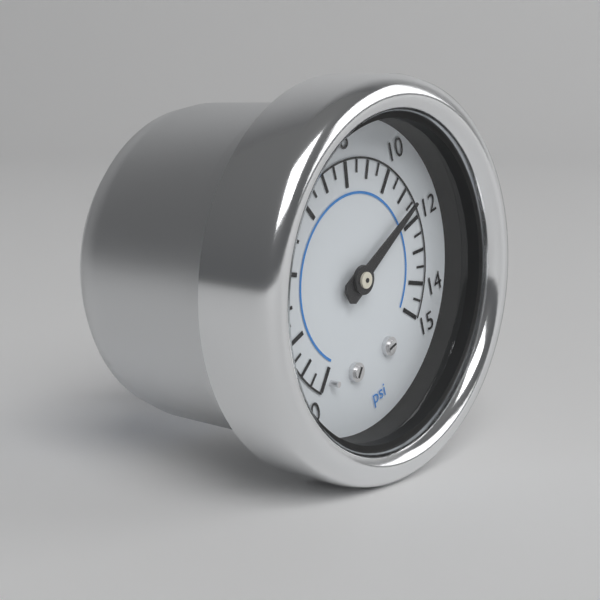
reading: 11.5 psi
